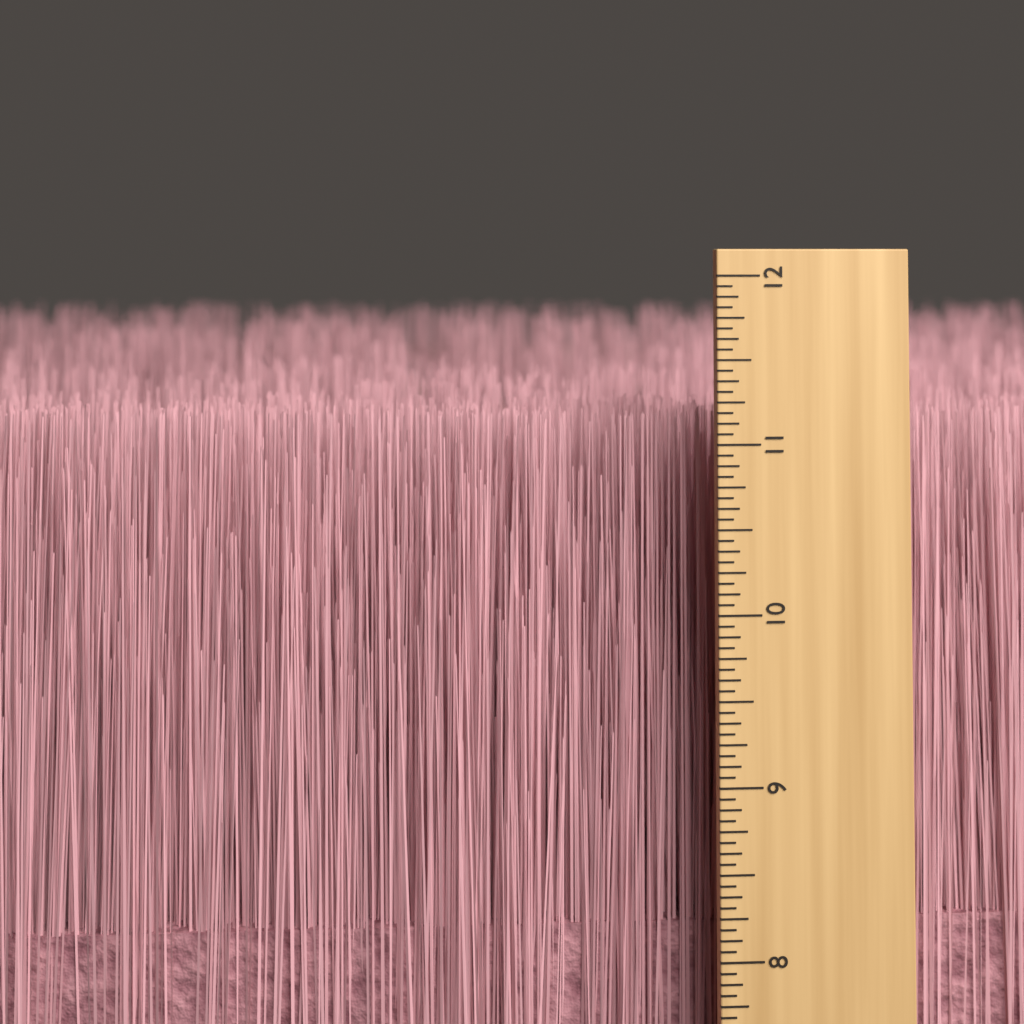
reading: 11.1250 inch
